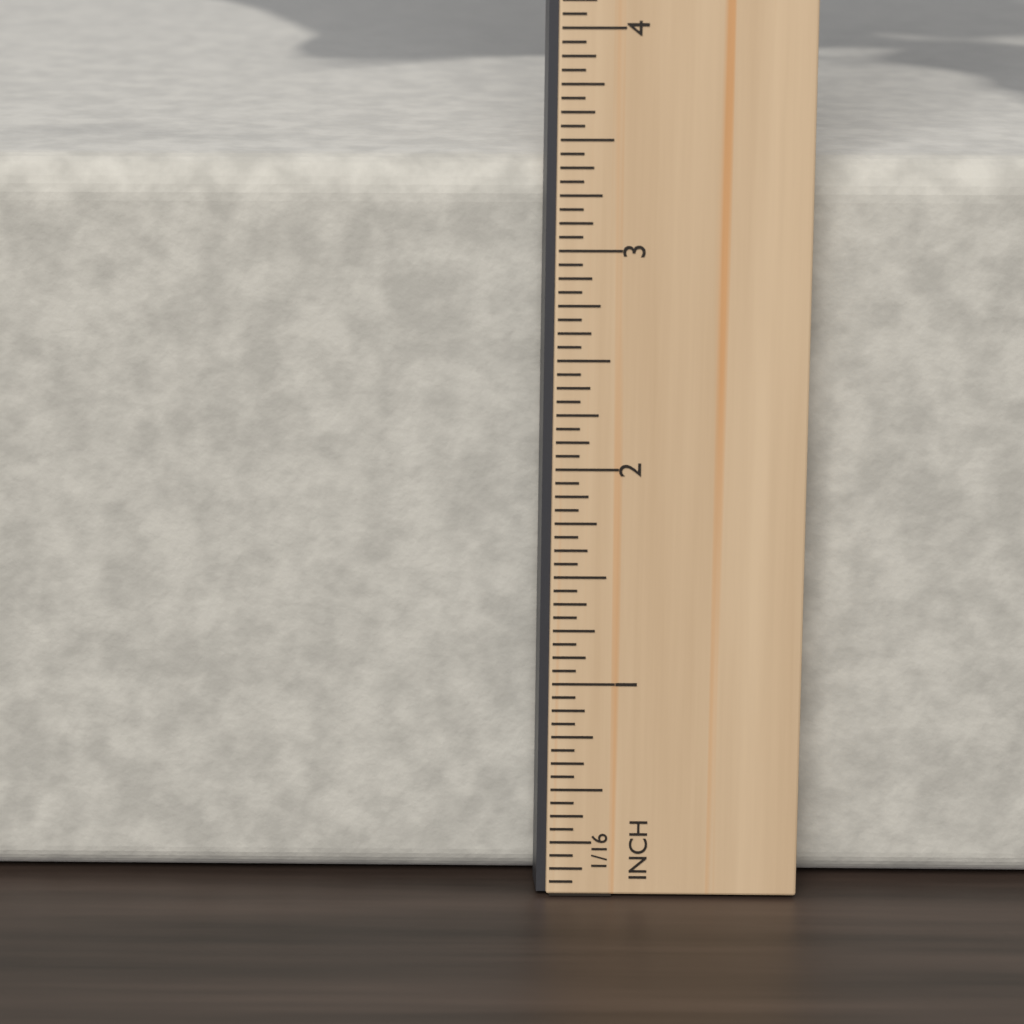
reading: 3.3750 in
